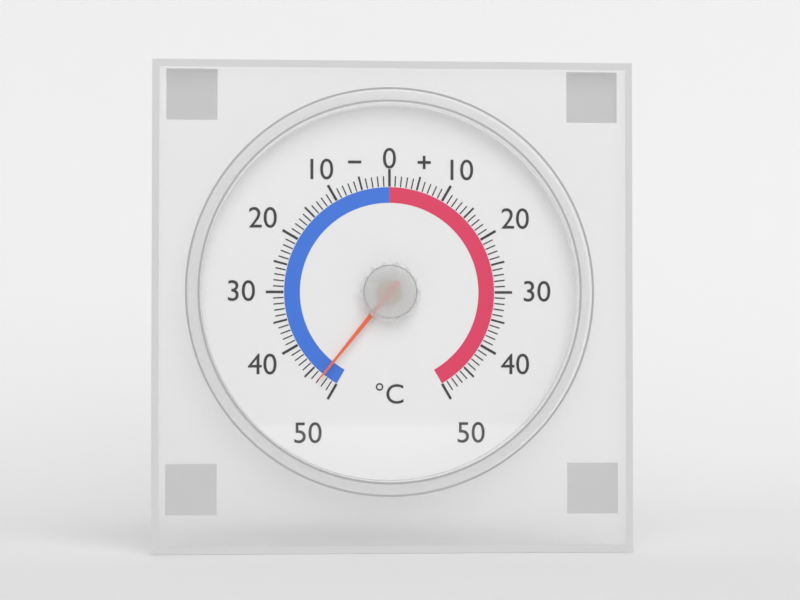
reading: -47 °C
